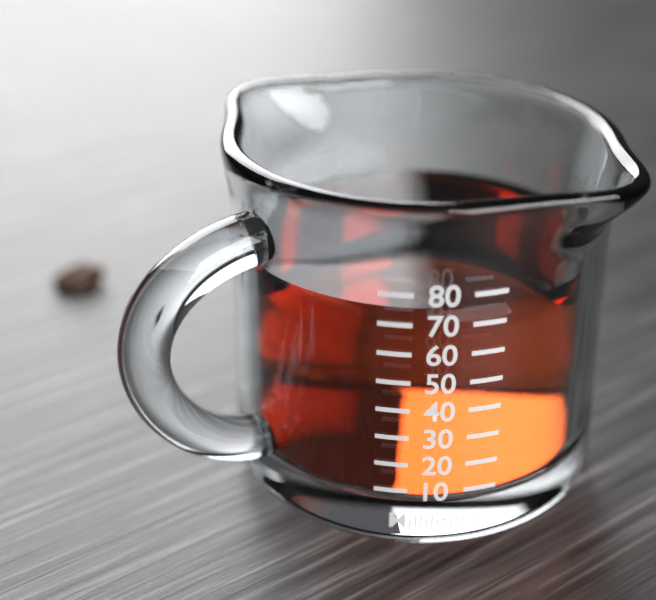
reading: 73 ml
